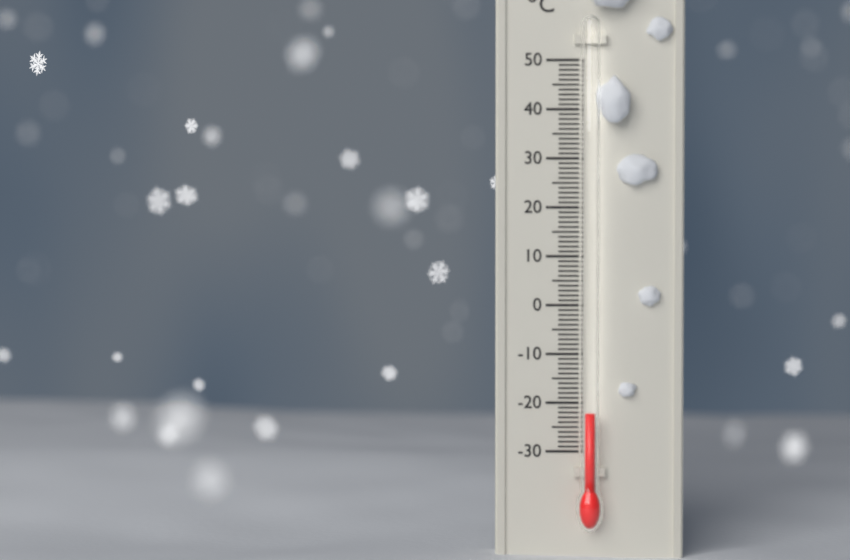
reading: -22 °C
